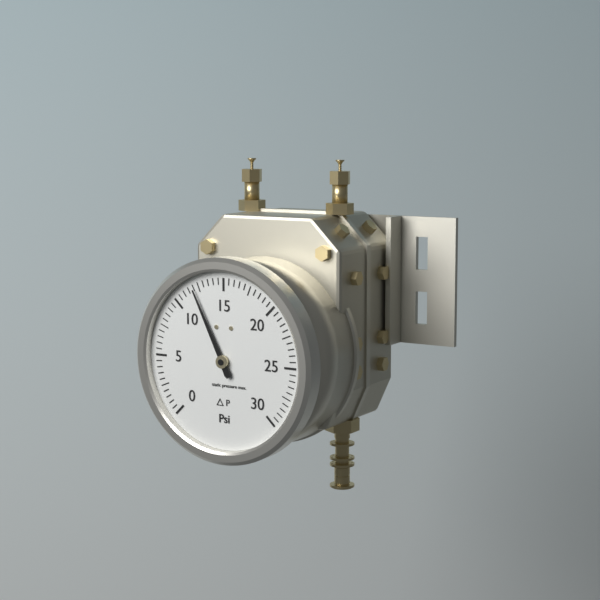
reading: 12.0 psi
